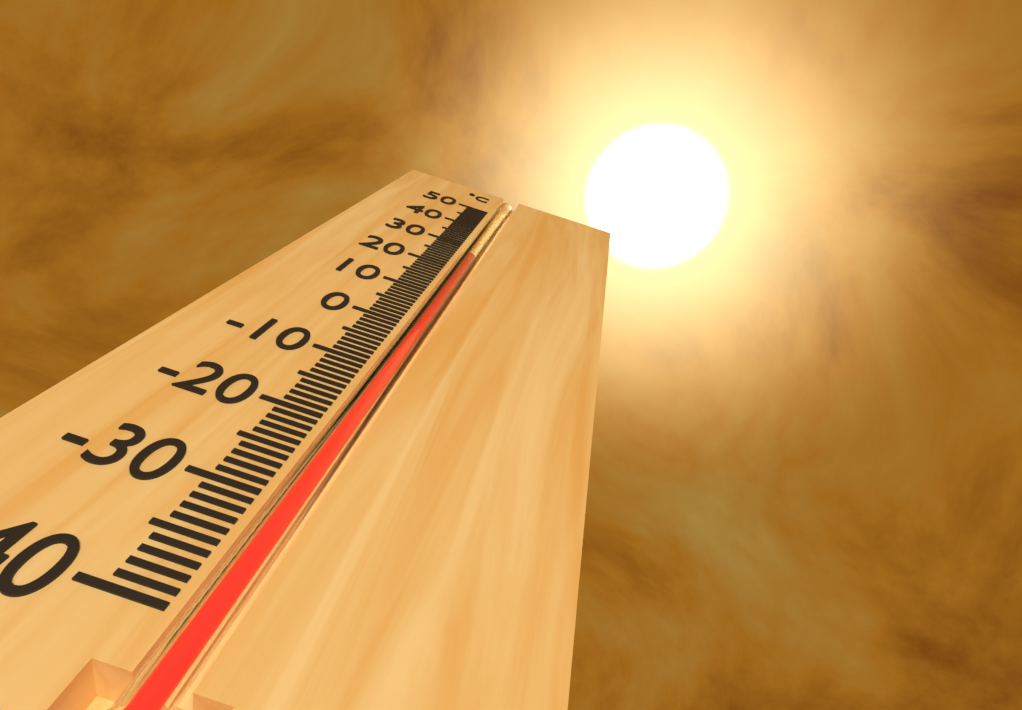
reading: 26 °C
